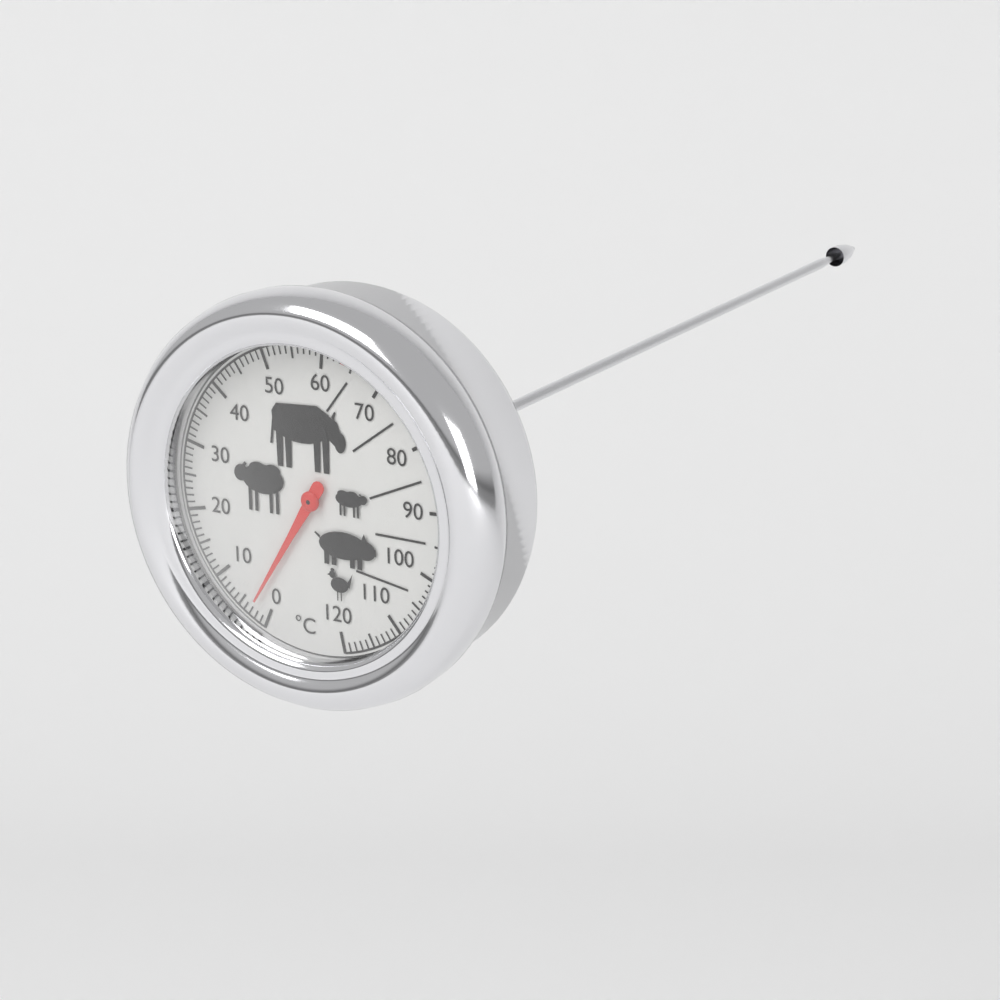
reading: 3 °C
